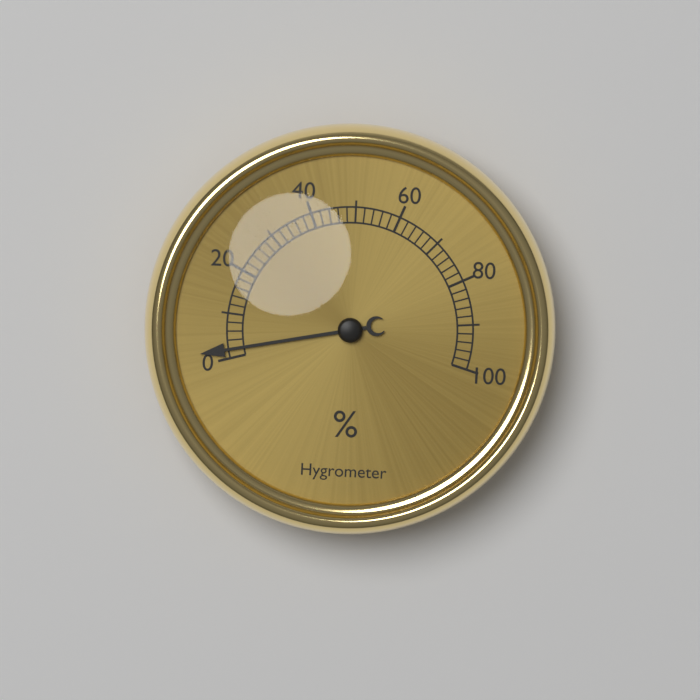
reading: 2 %
